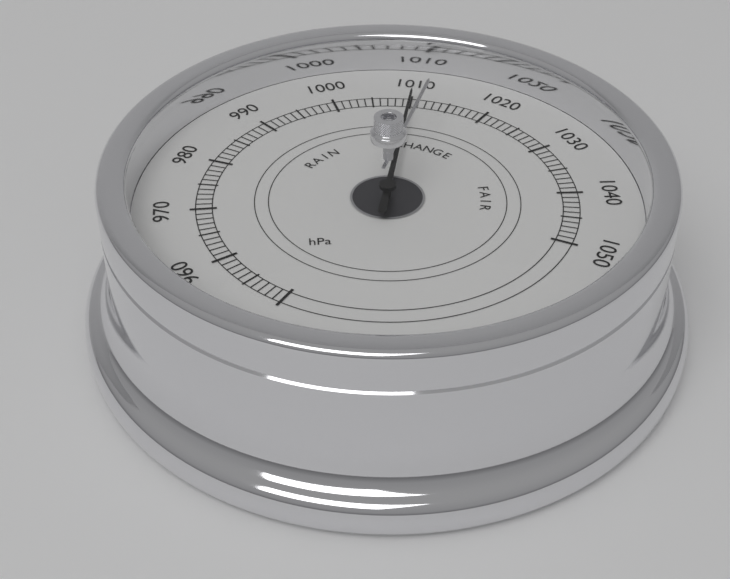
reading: 1010 hPa
